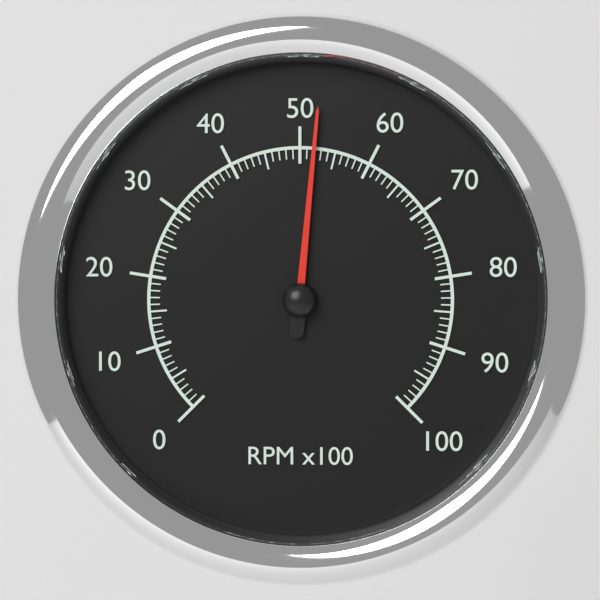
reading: 52 RPM x100
